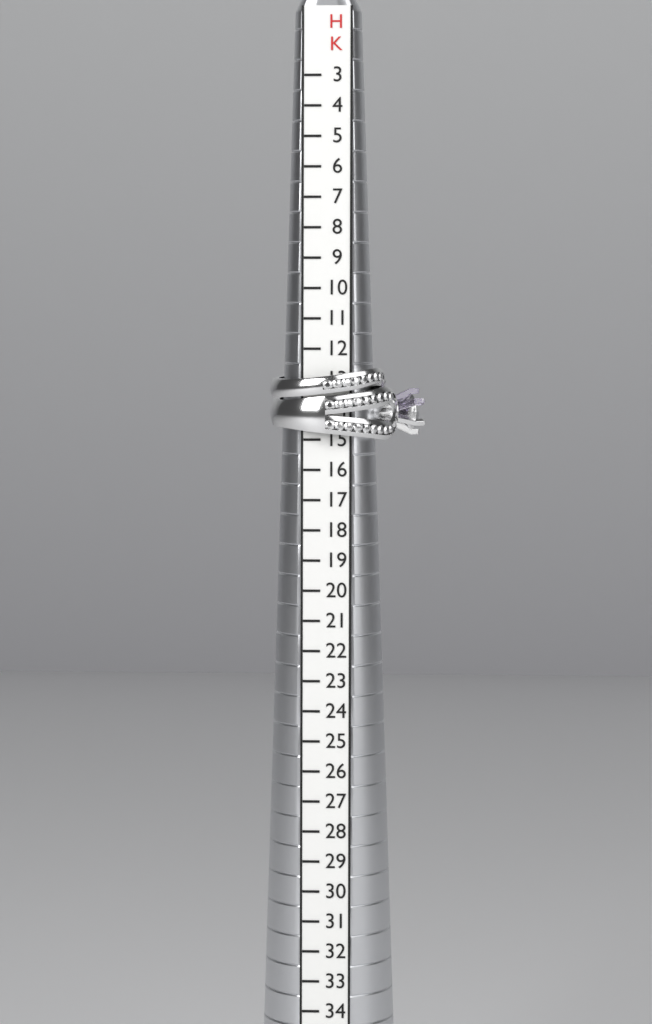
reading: 15 HK
